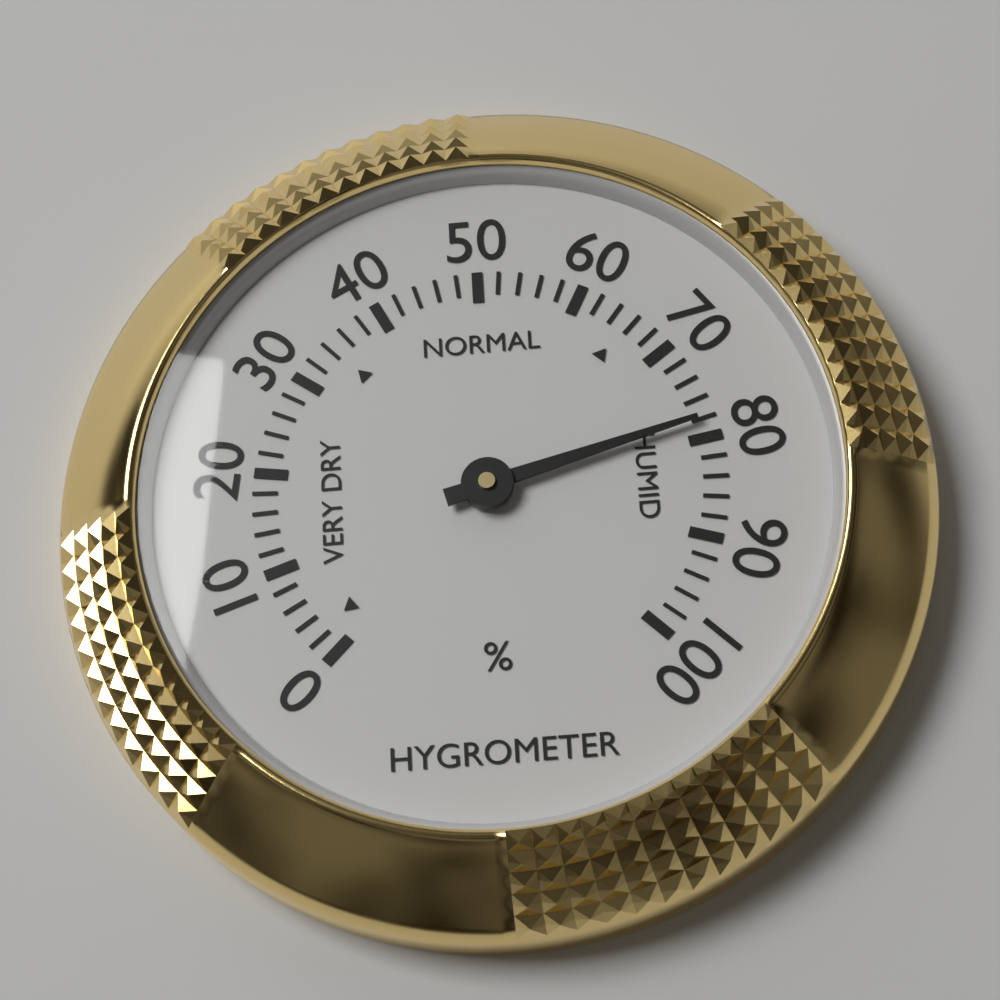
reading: 78 %
